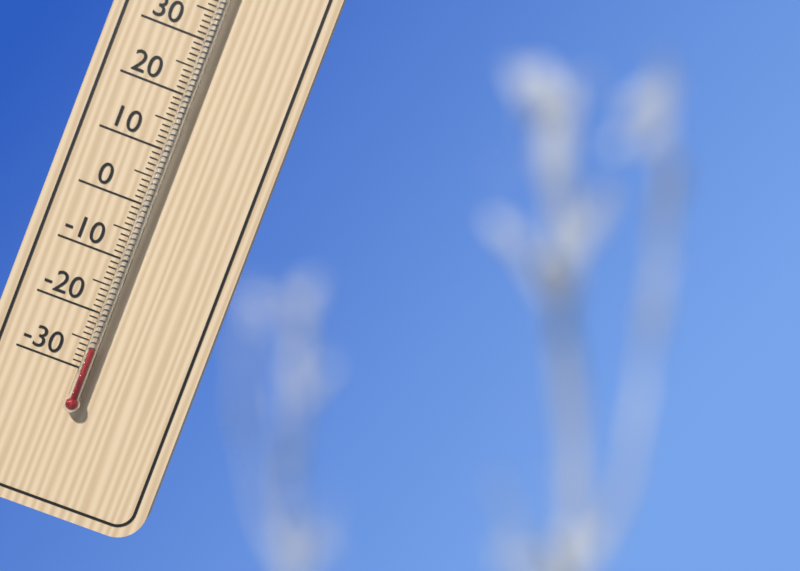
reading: -26 °C
